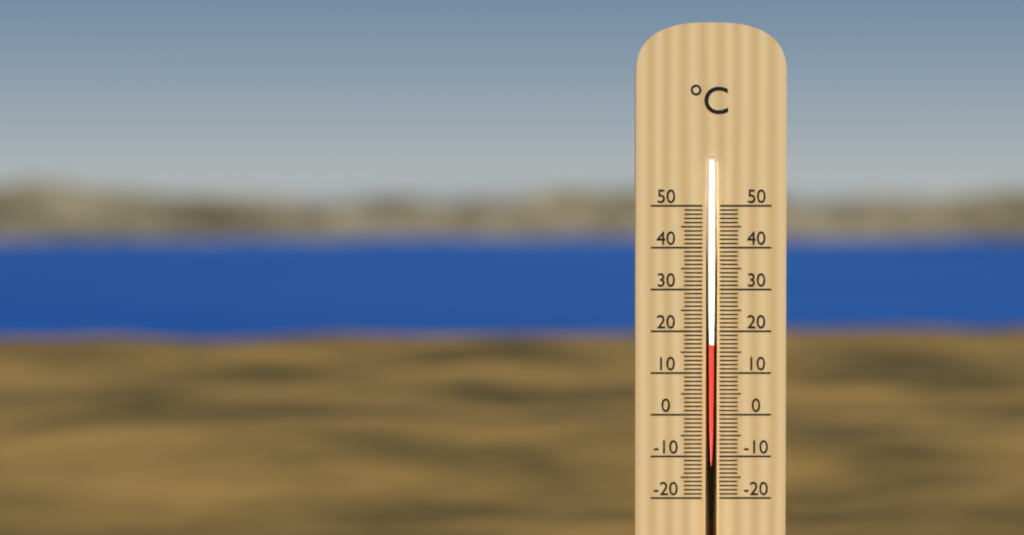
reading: 17 °C
